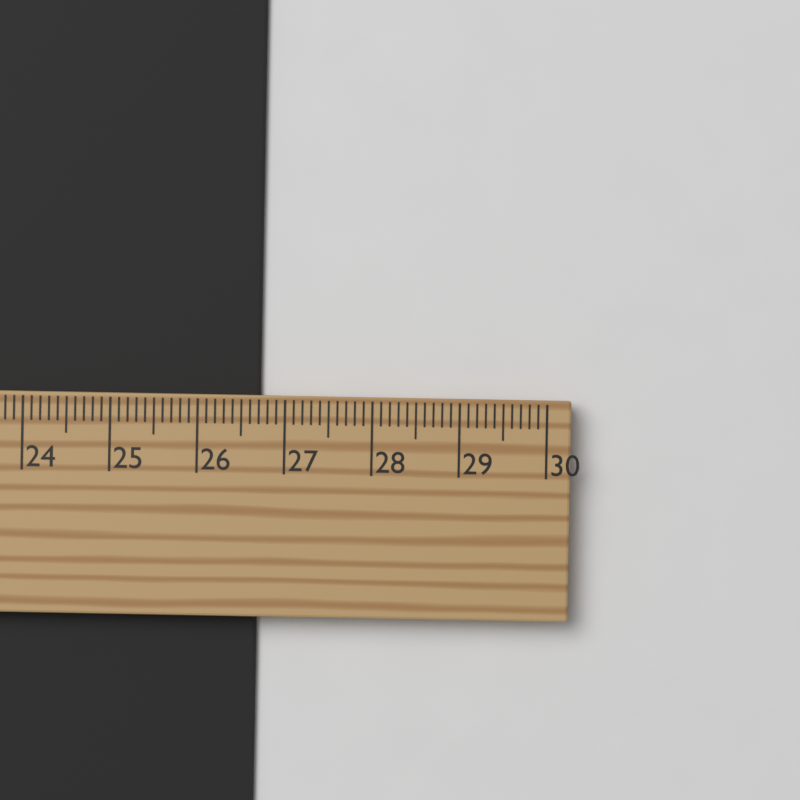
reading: 26.7 cm
